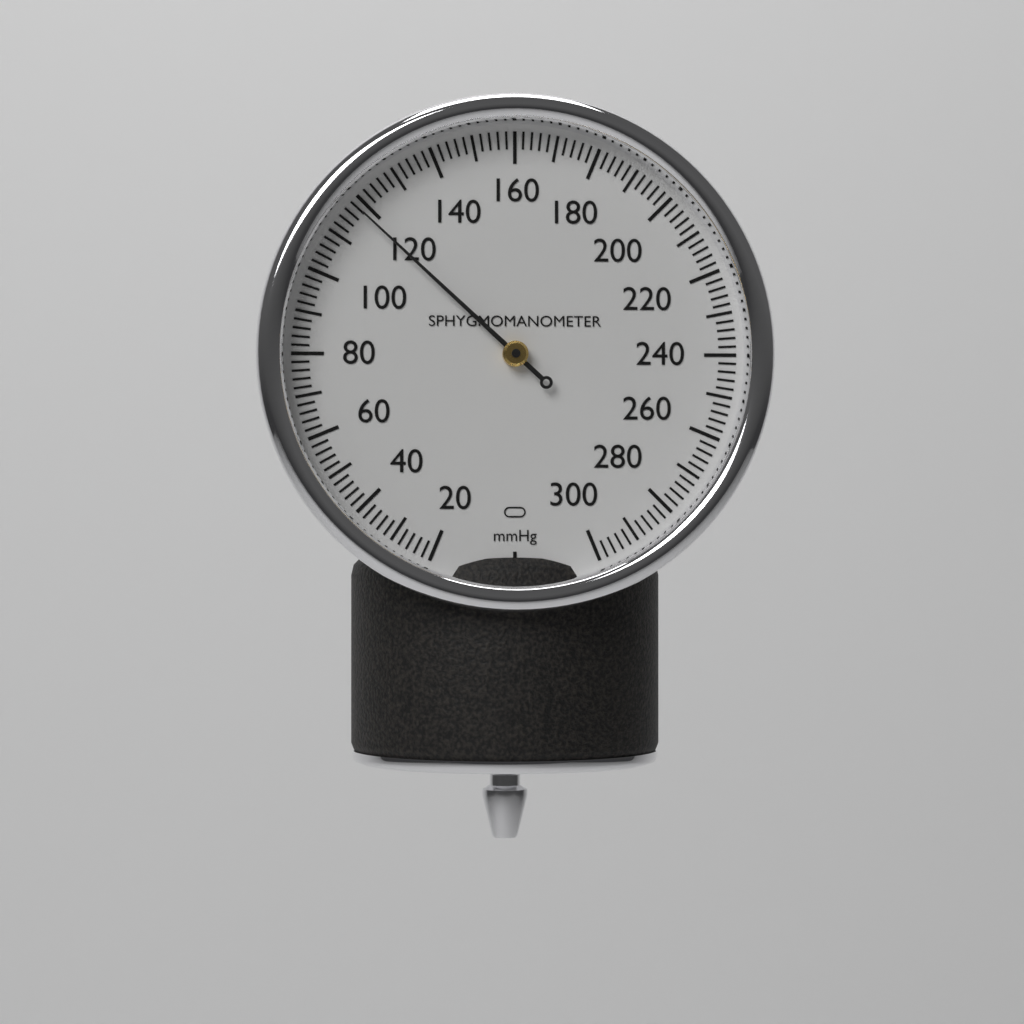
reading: 118 mmHg
